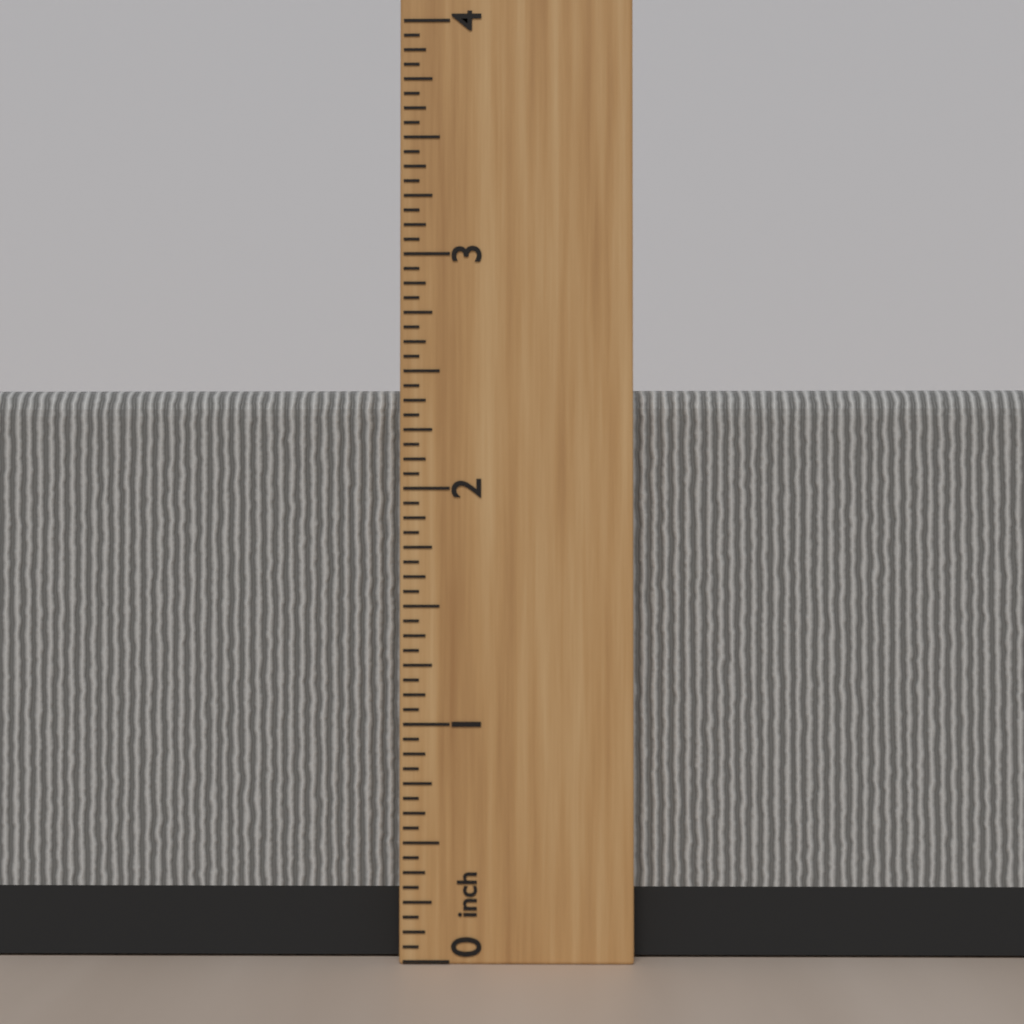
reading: 2.4375 inch
